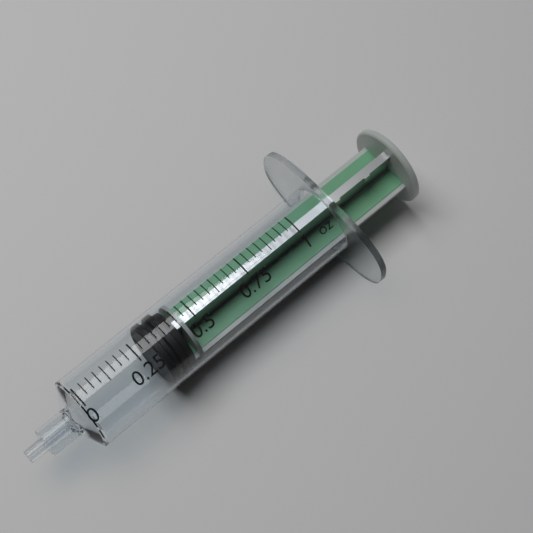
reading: 0.31250 oz
